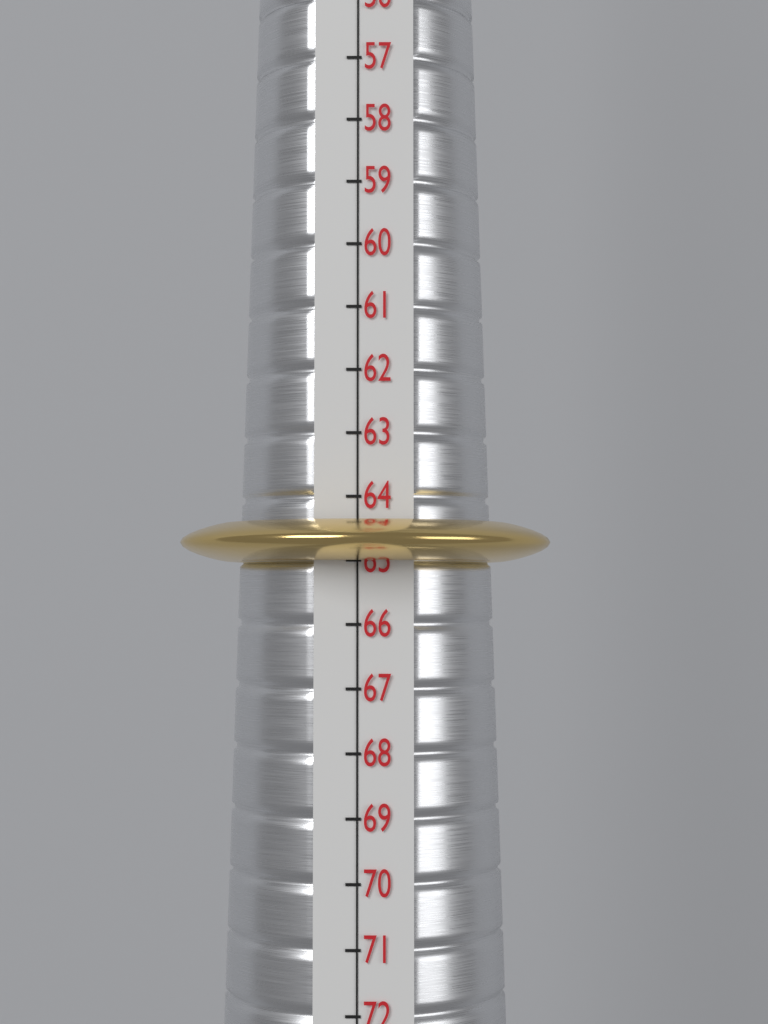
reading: 65 (no unit)
